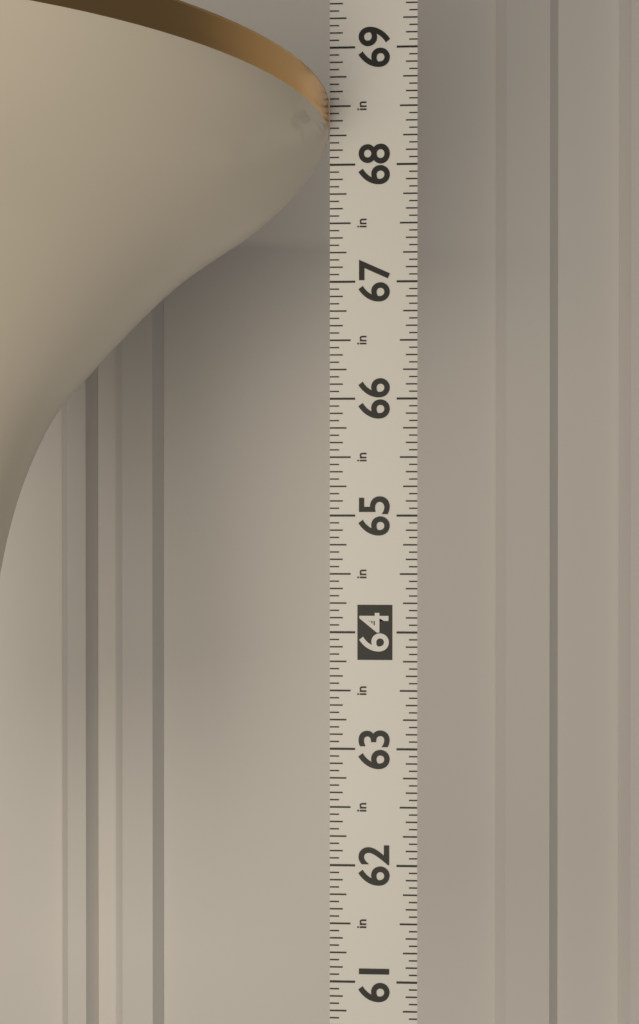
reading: 68.5625 in
